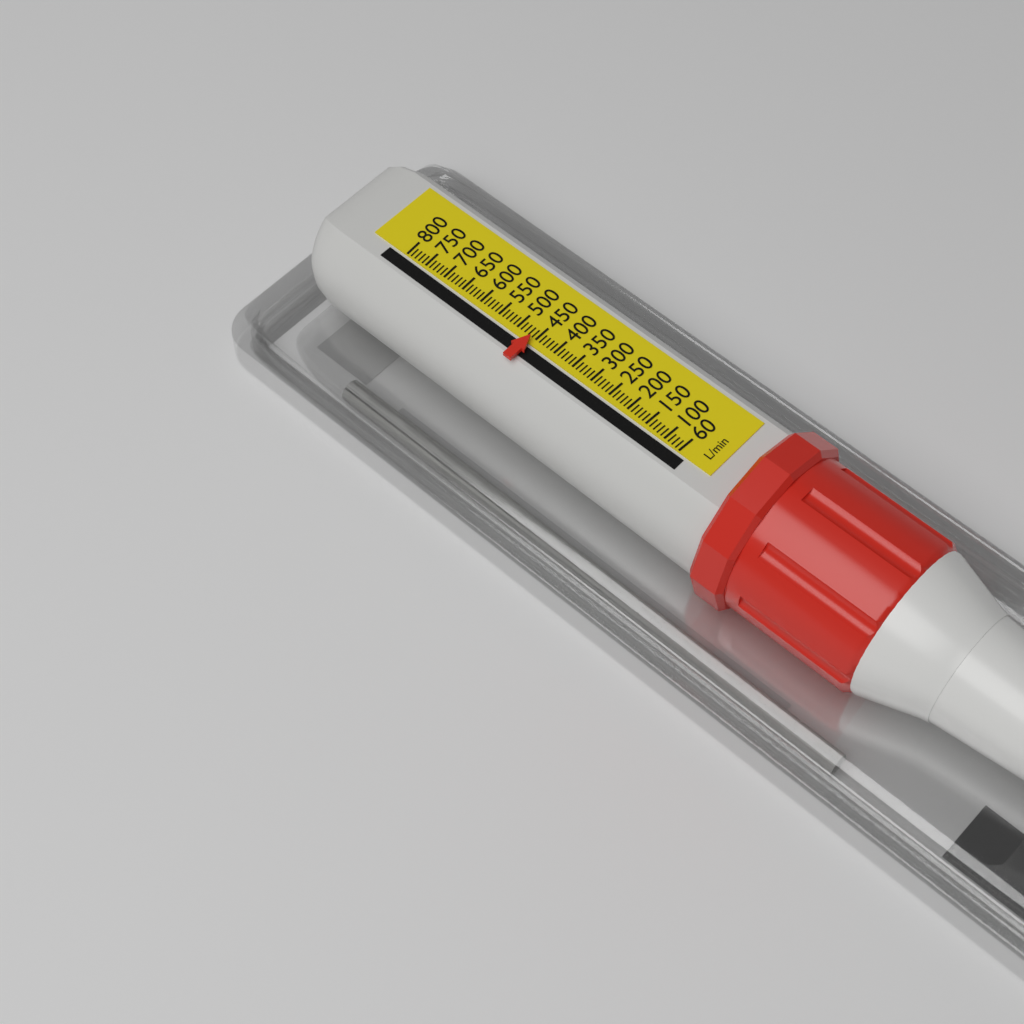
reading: 460 L/min
